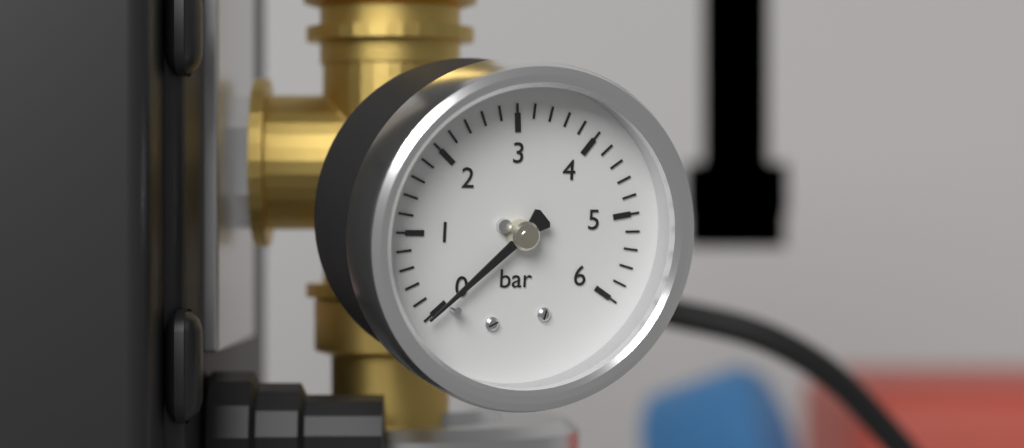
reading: 0.0 bar
